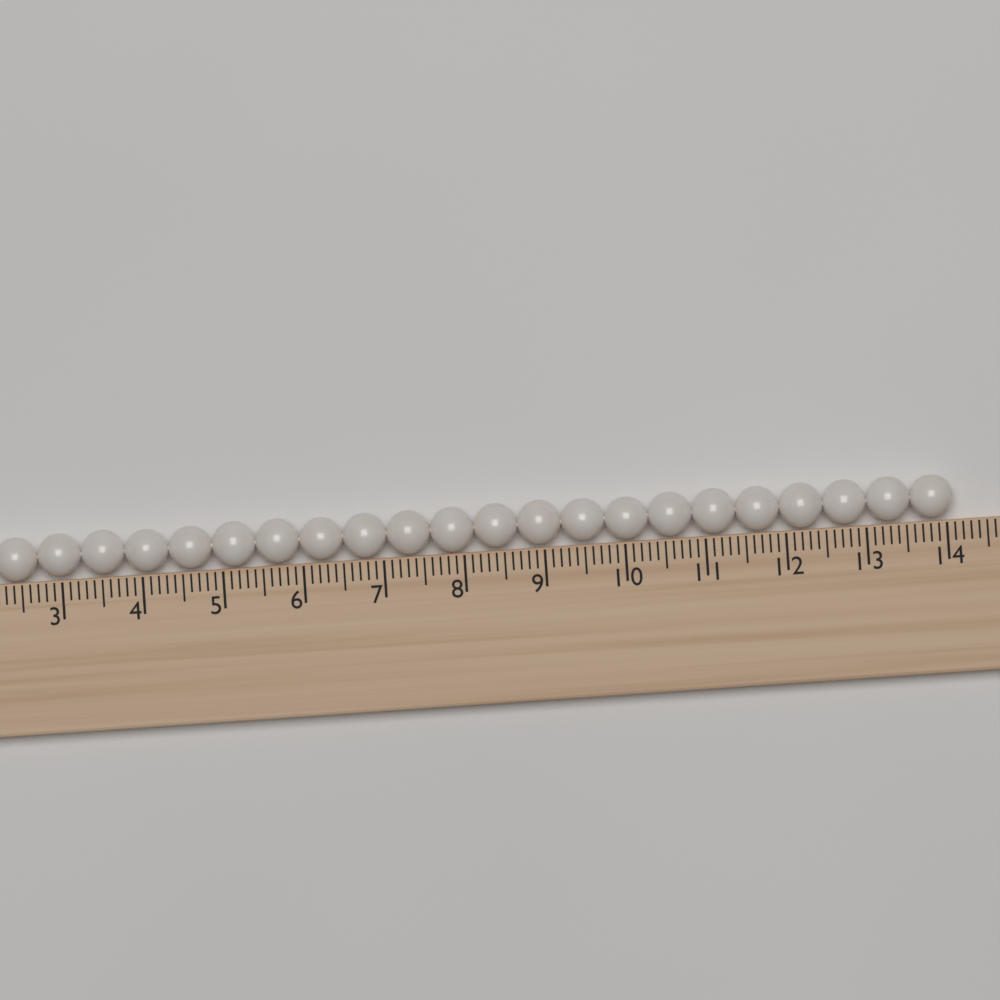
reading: 14.1 (no unit)
